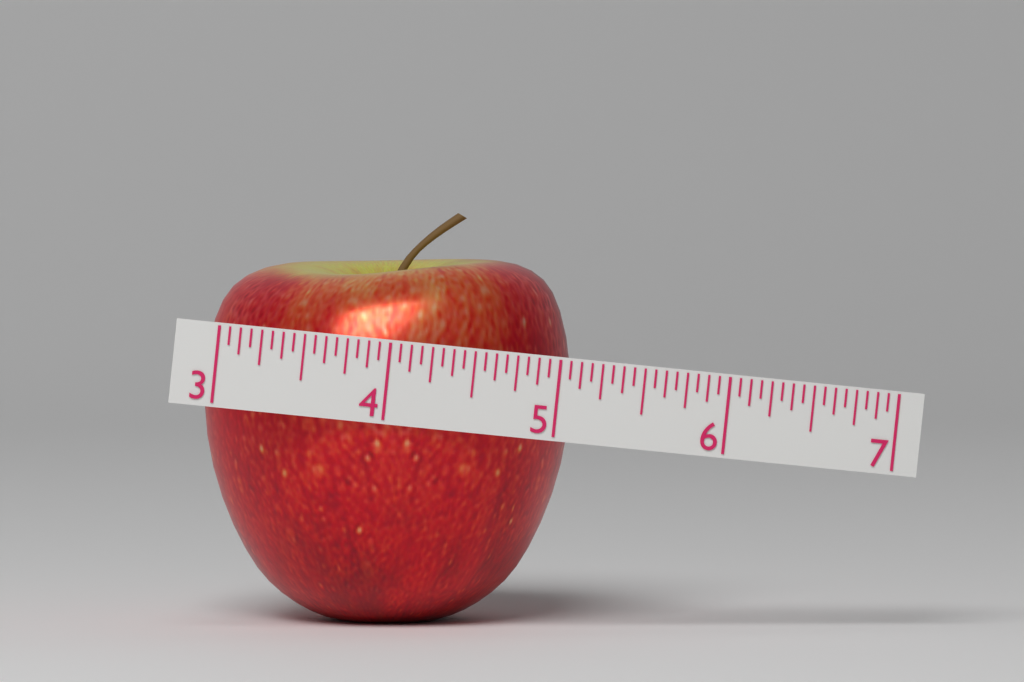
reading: 5.1875 (no unit)
